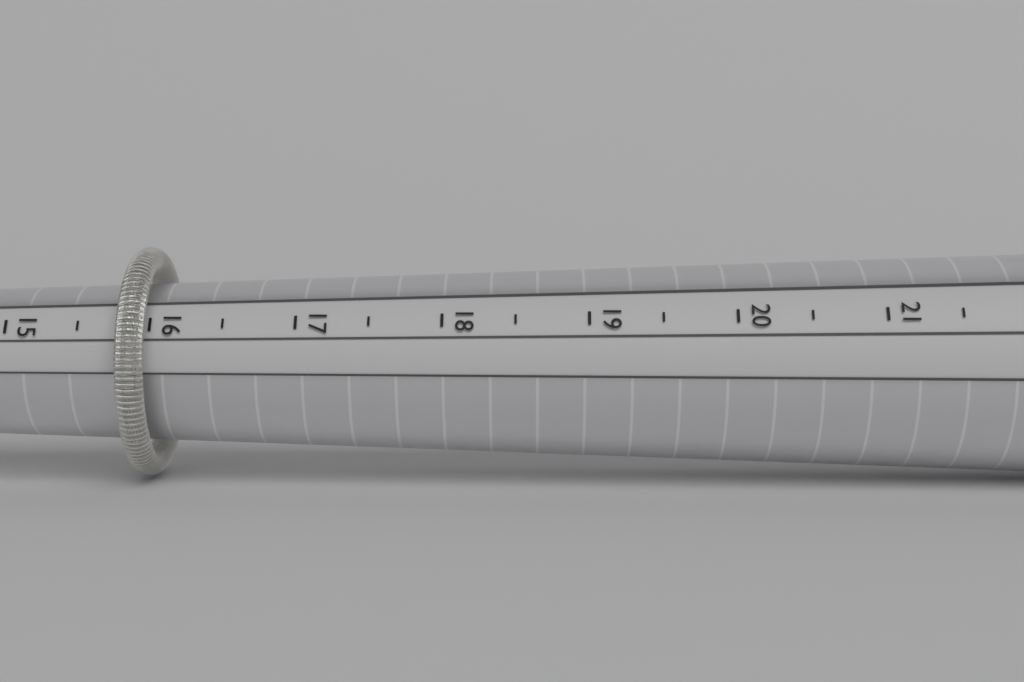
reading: 16.0 mm
